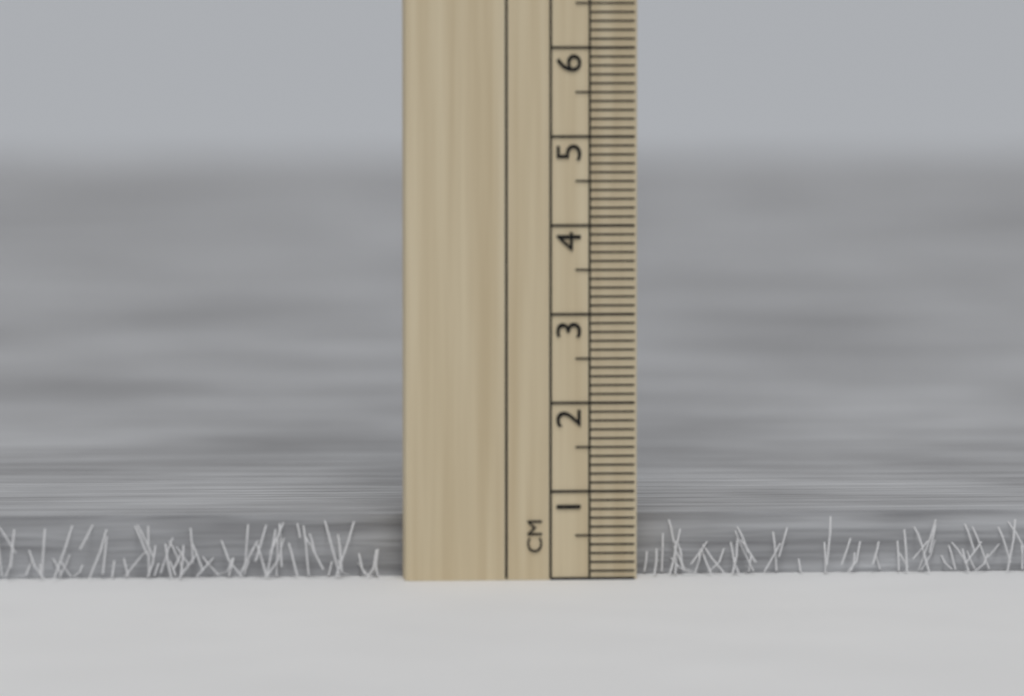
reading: 0.7 cm
